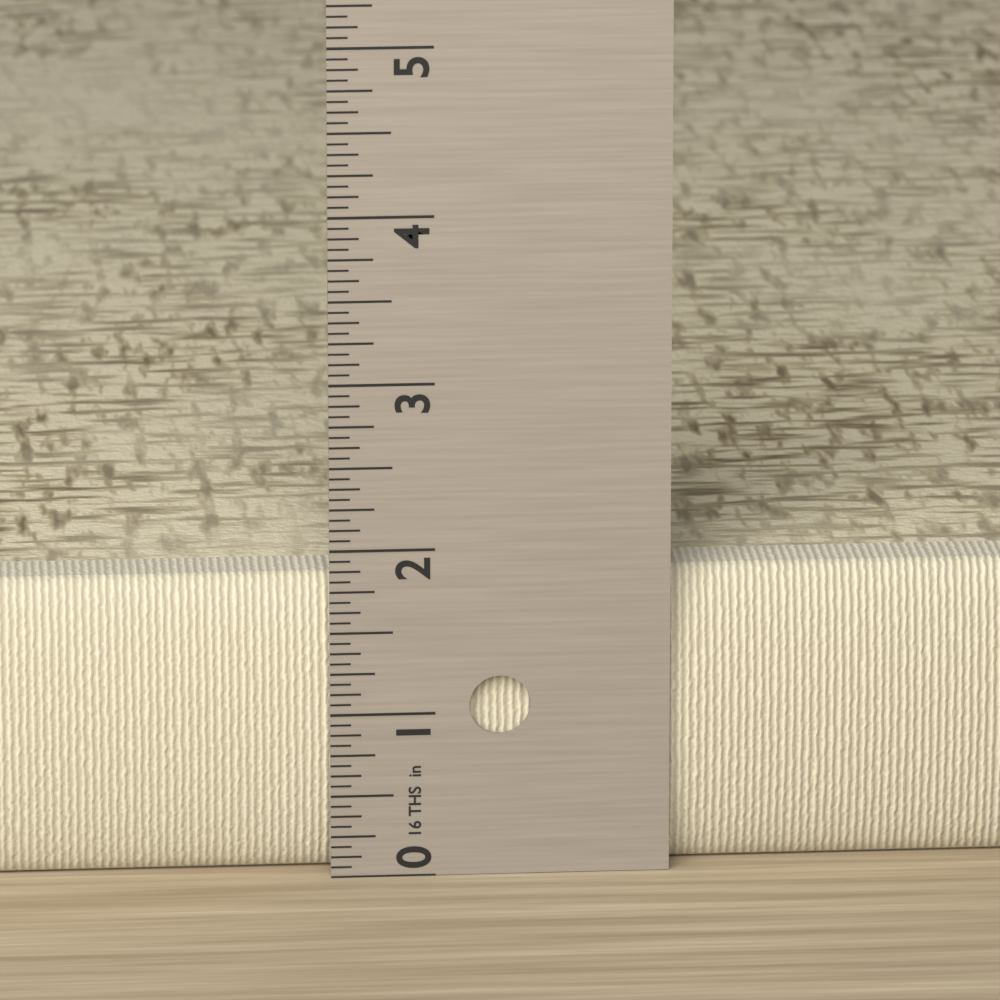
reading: 1.8125 in
